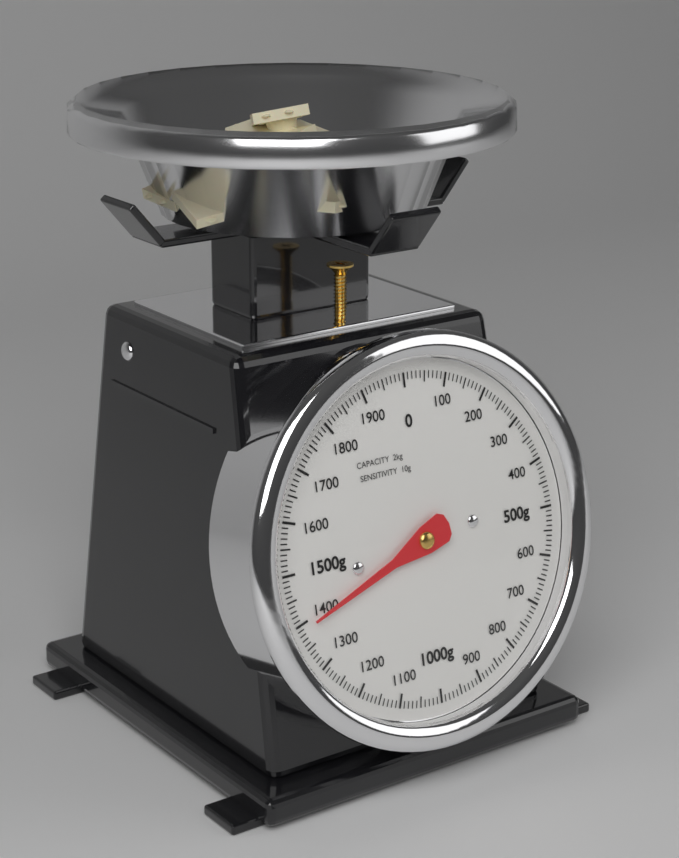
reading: 1390 g
